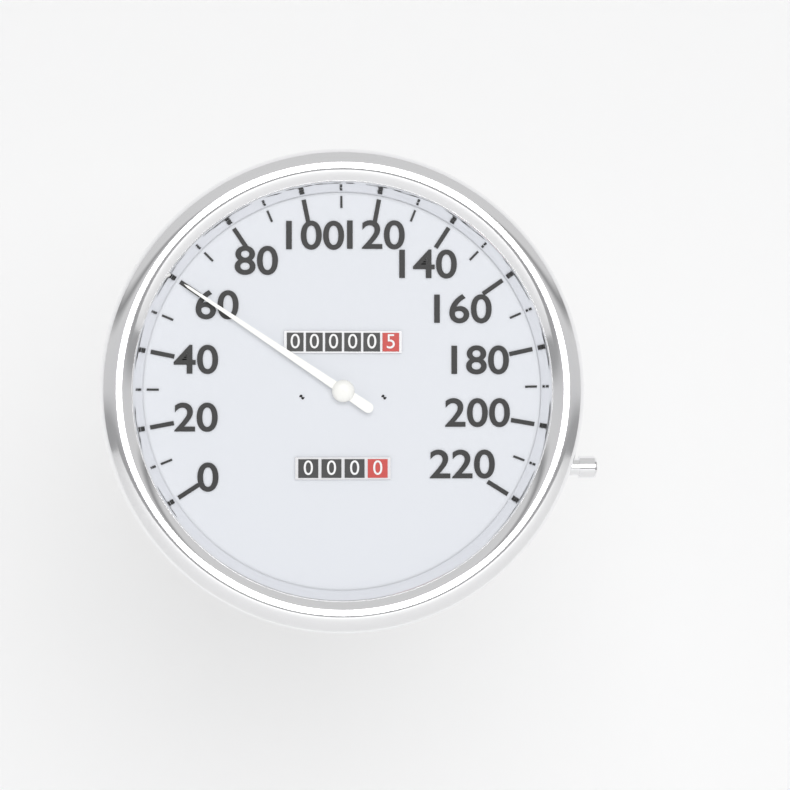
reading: 60 (no unit)
